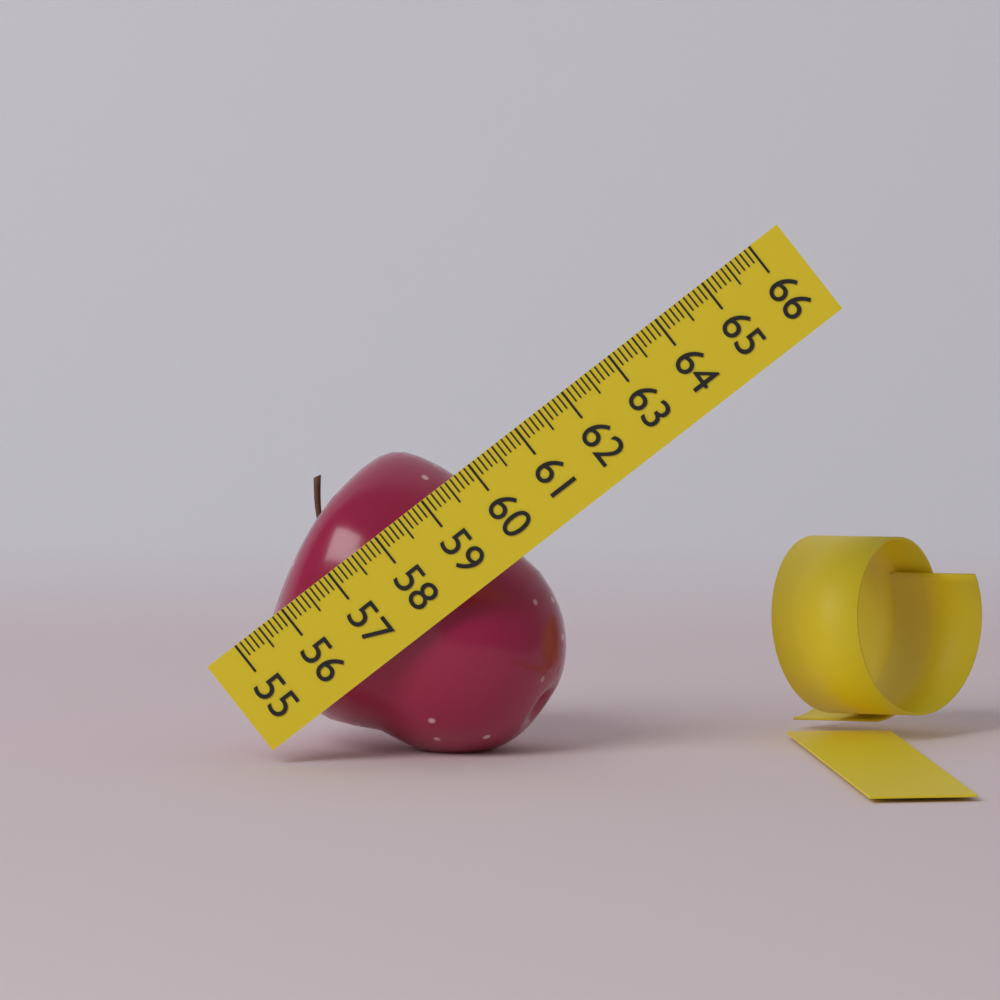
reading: 59.7 (no unit)
